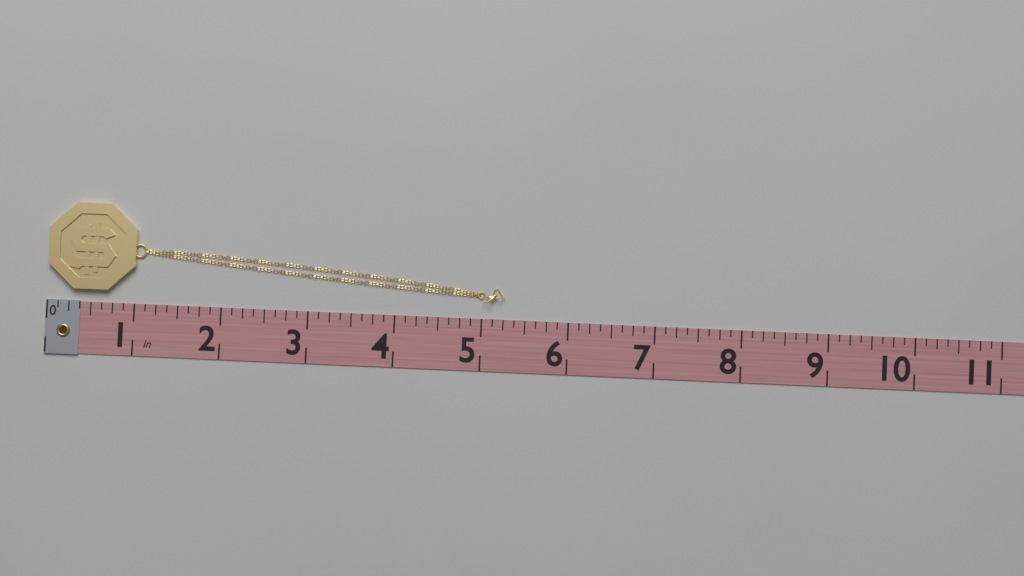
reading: 5.250 in
